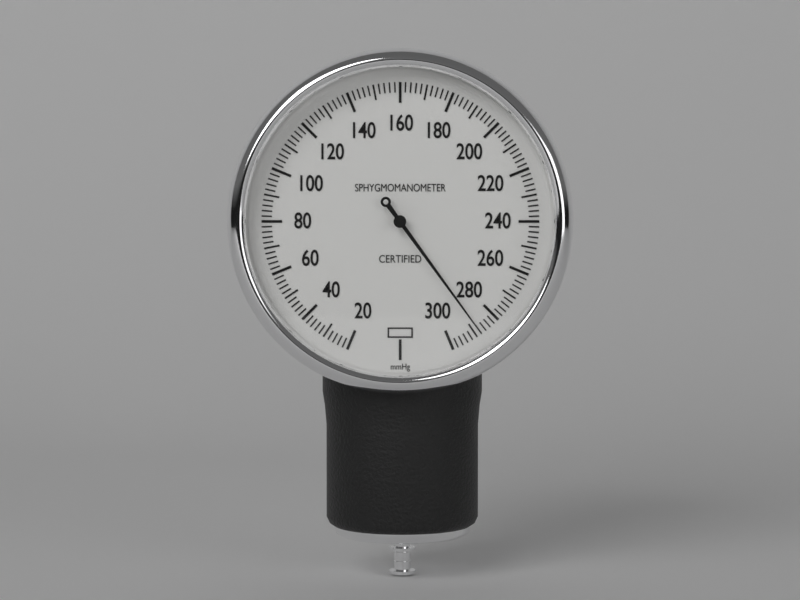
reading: 288 mmHg
